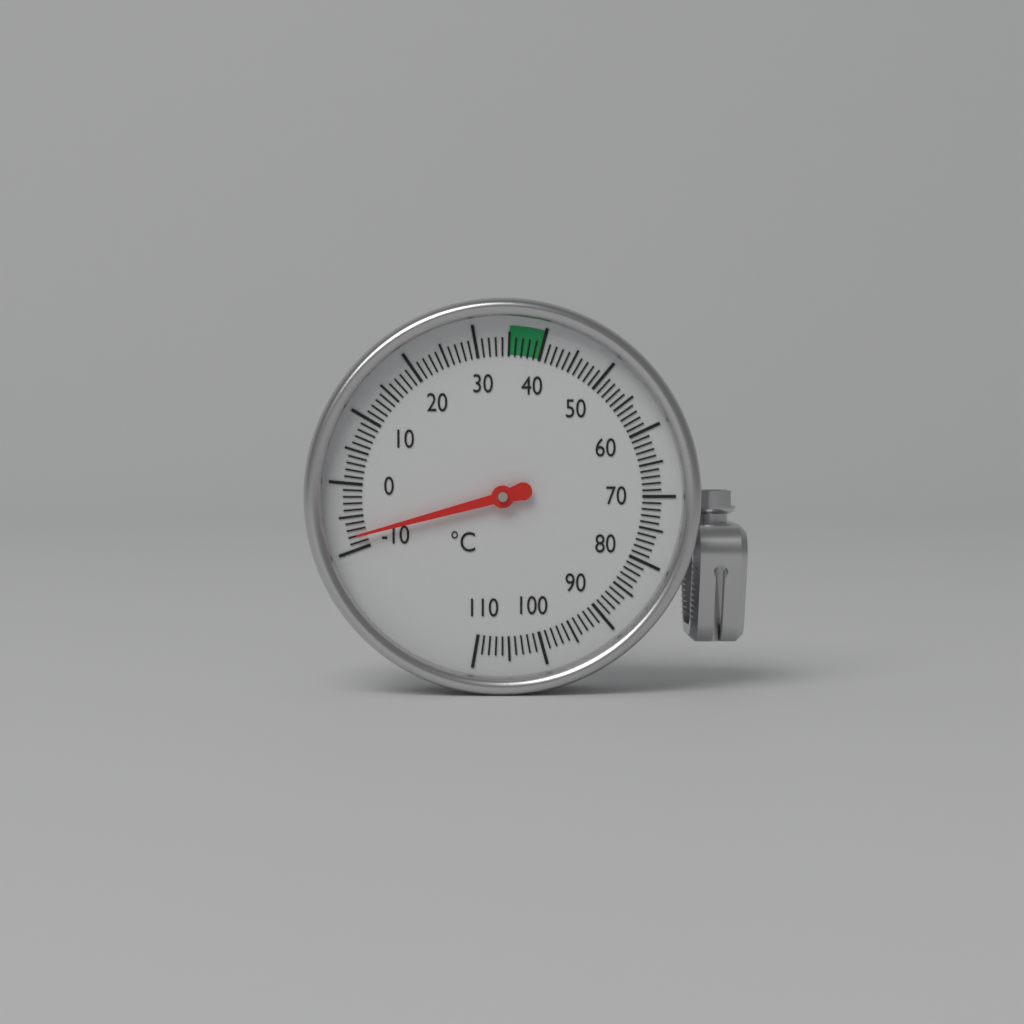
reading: -8 °C
